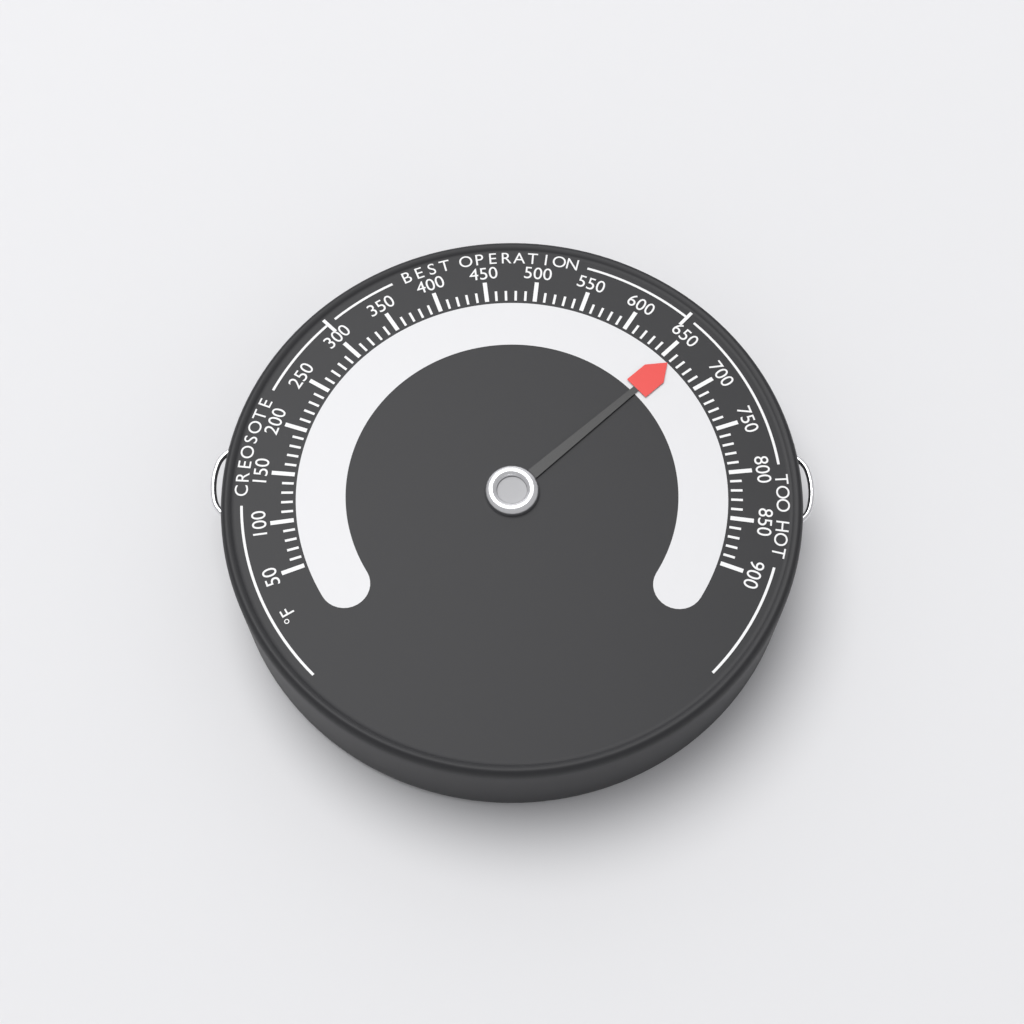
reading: 660 °F
